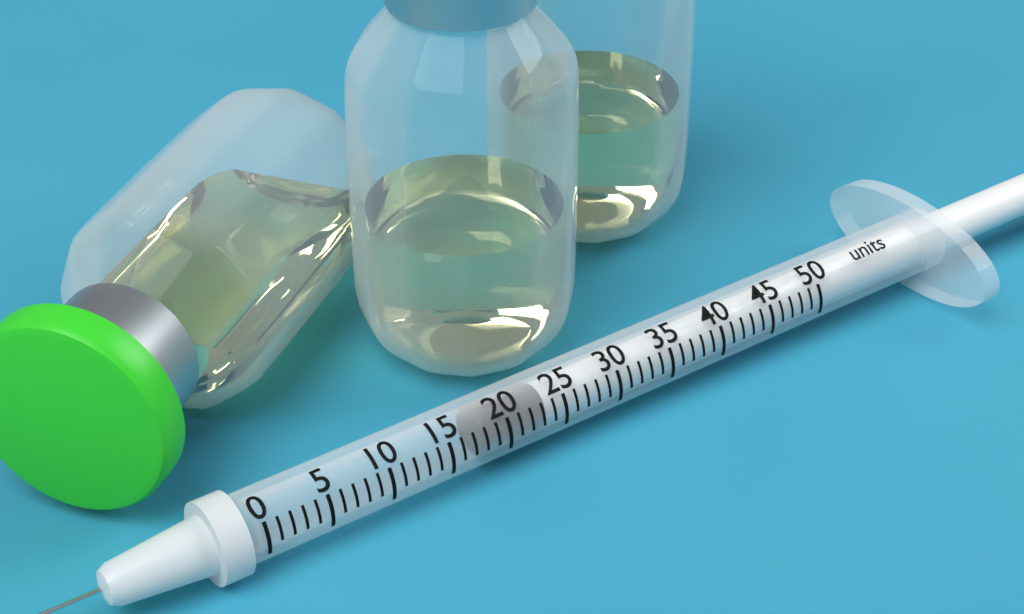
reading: 18 units
